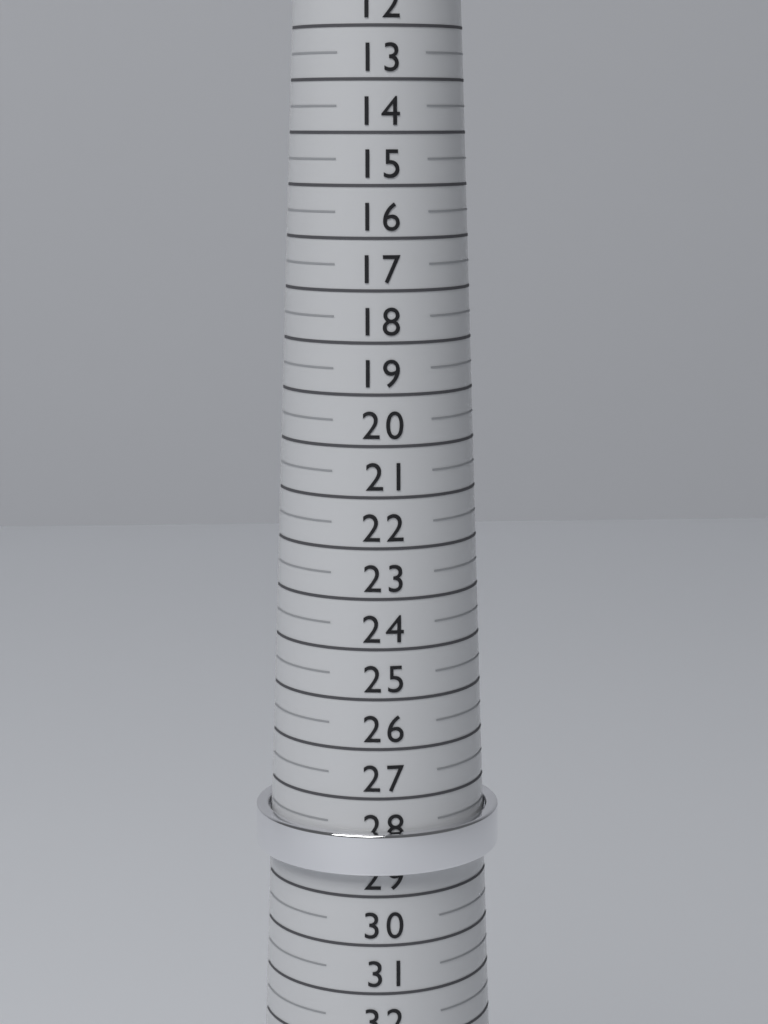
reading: 28.5 (no unit)
